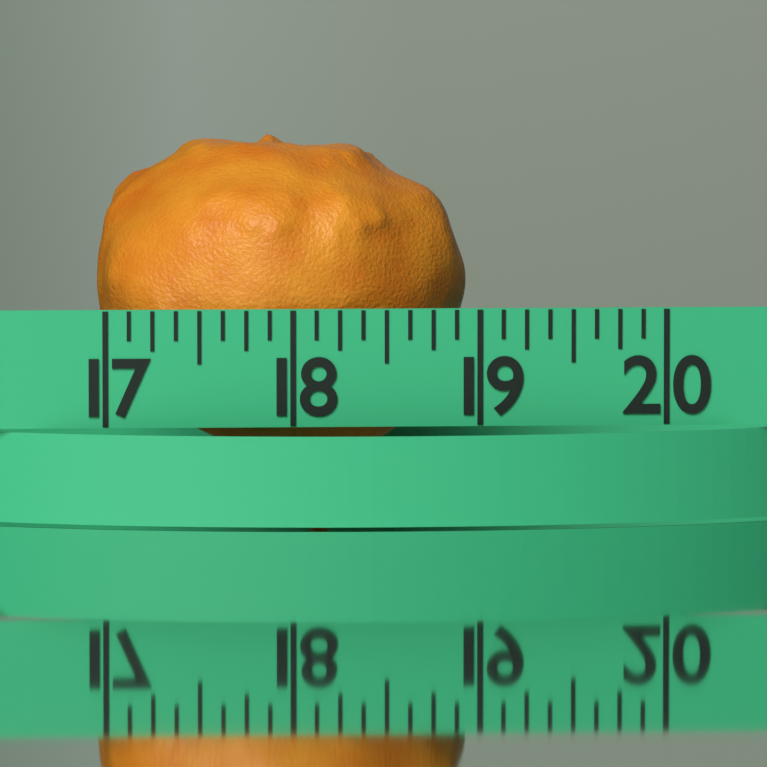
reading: 19.000 (no unit)
